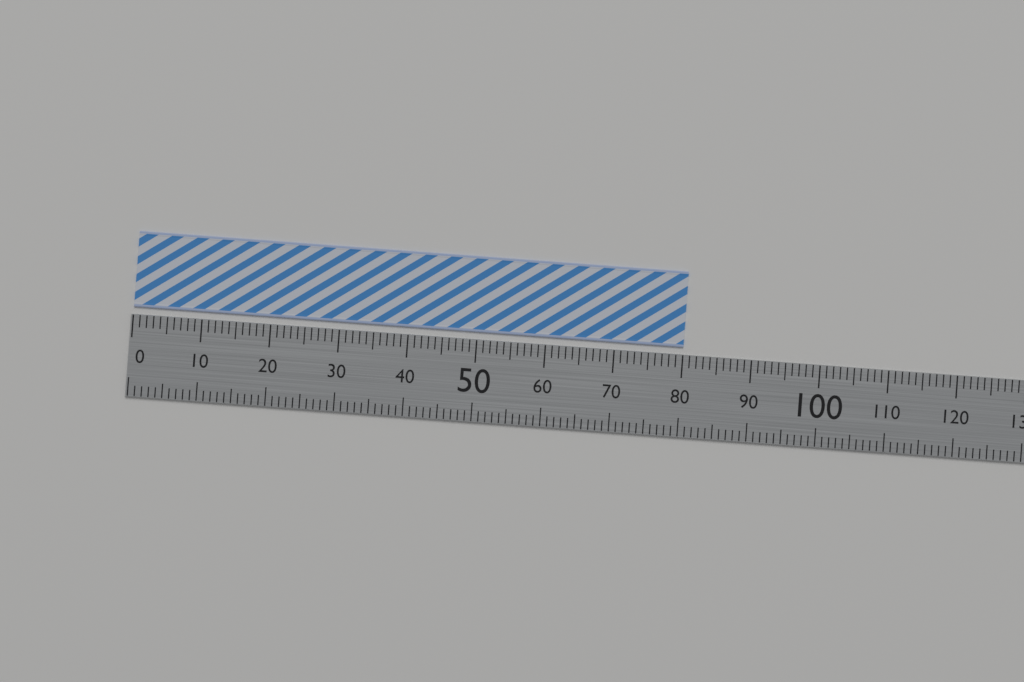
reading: 80 (no unit)
